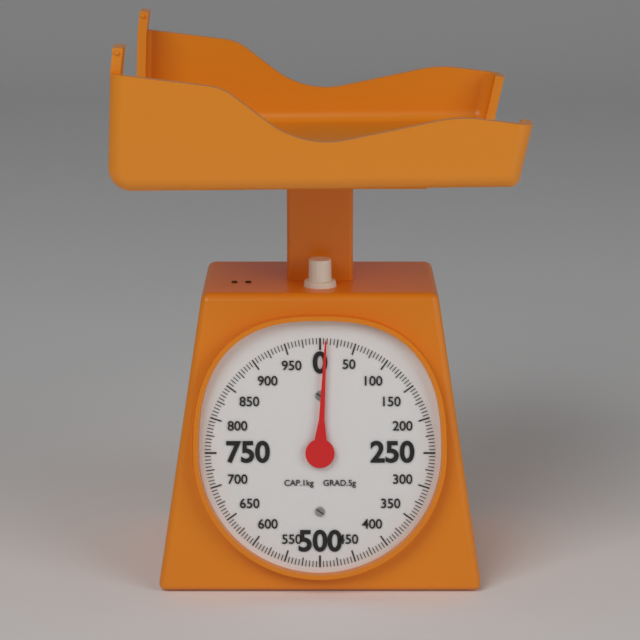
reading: 8 g
